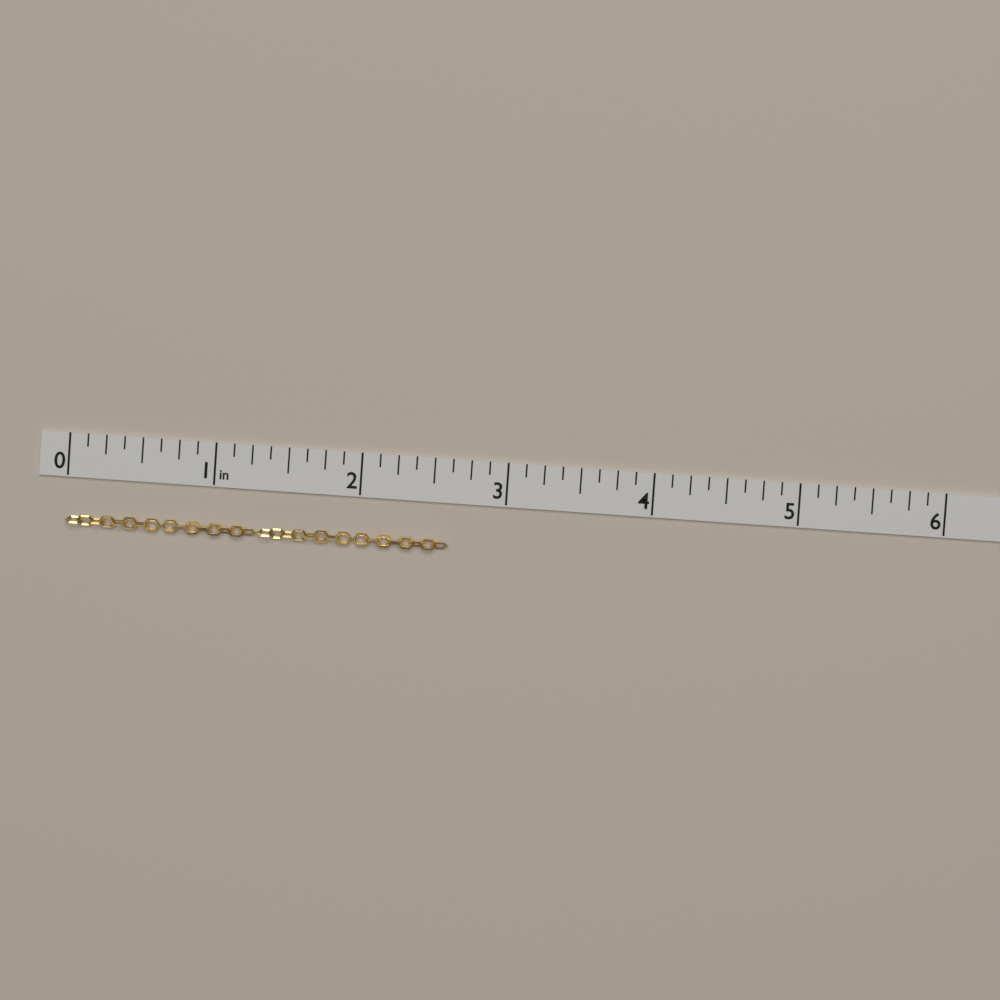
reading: 2.625 in
